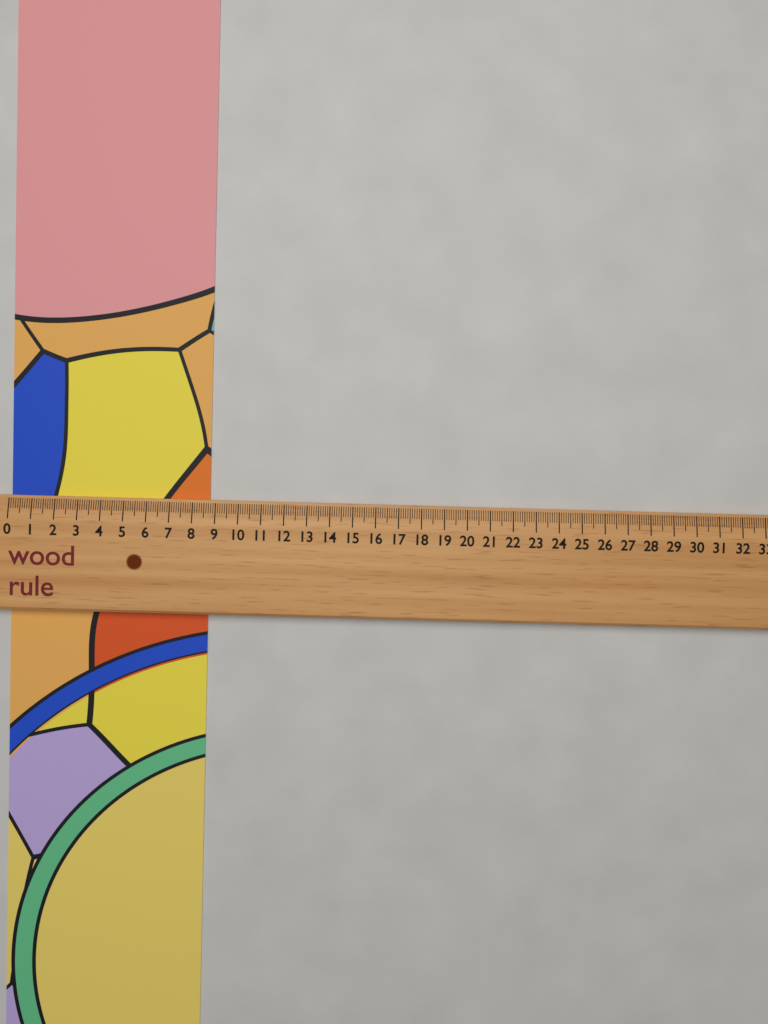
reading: 8.7 (no unit)
